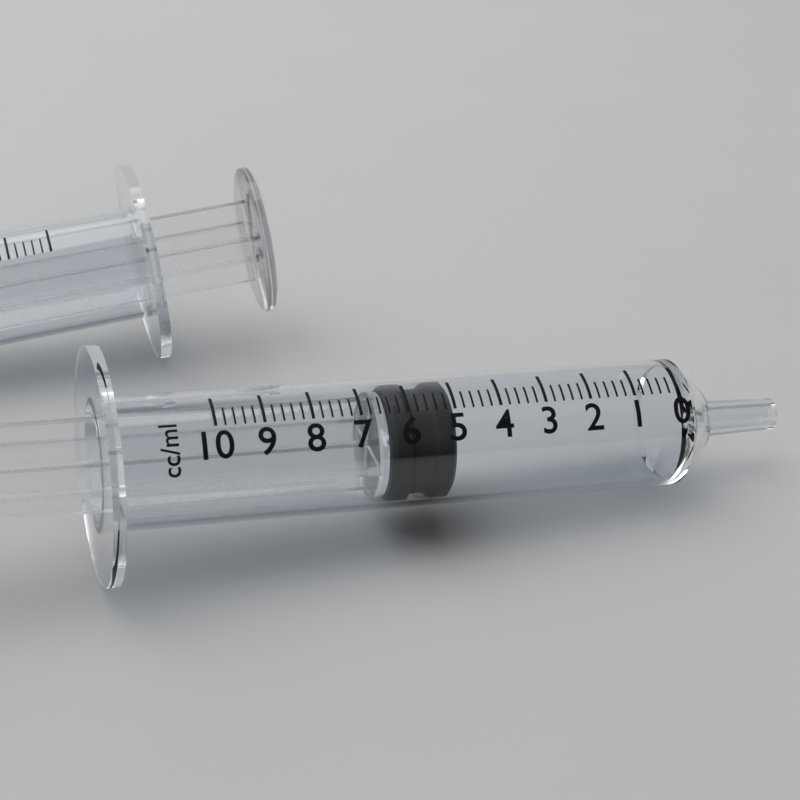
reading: 5.0 ml
